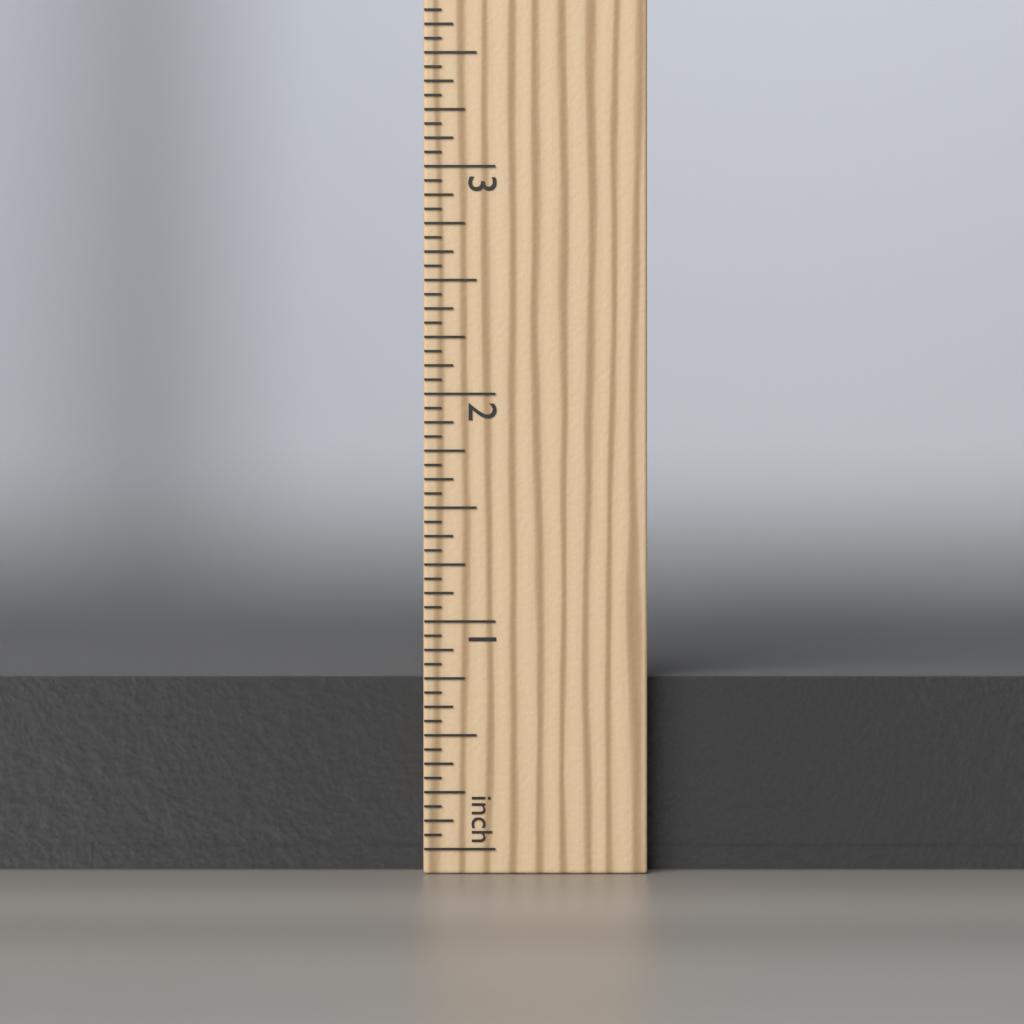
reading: 0.7500 in
